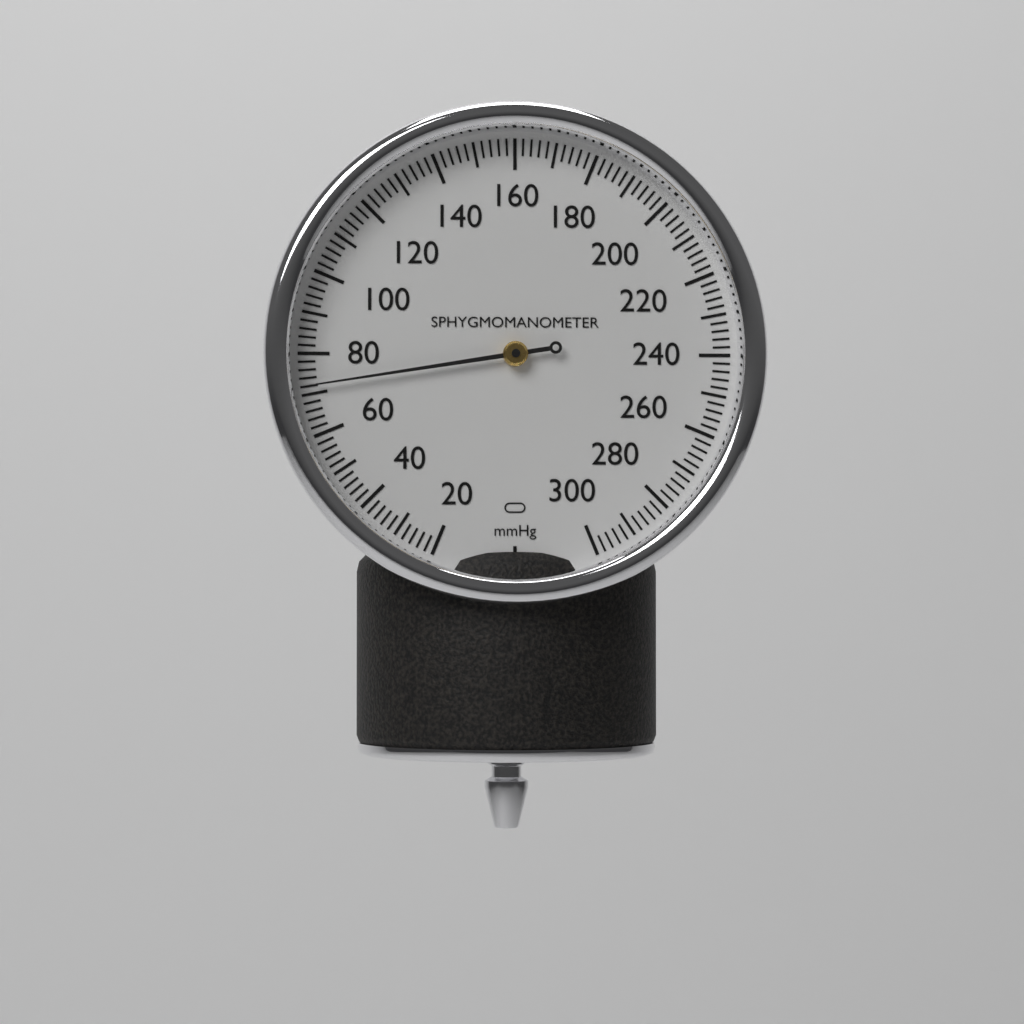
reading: 72 mmHg
